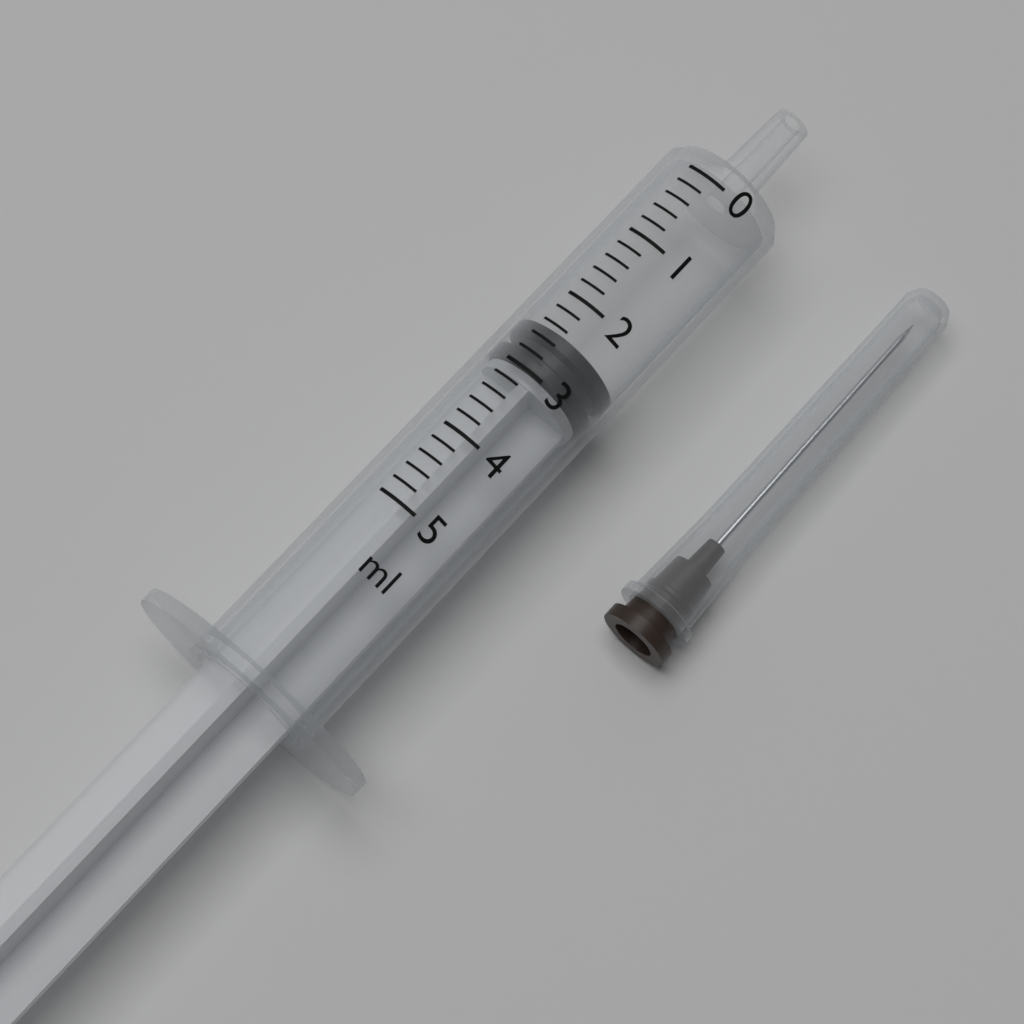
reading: 2.4 ml
